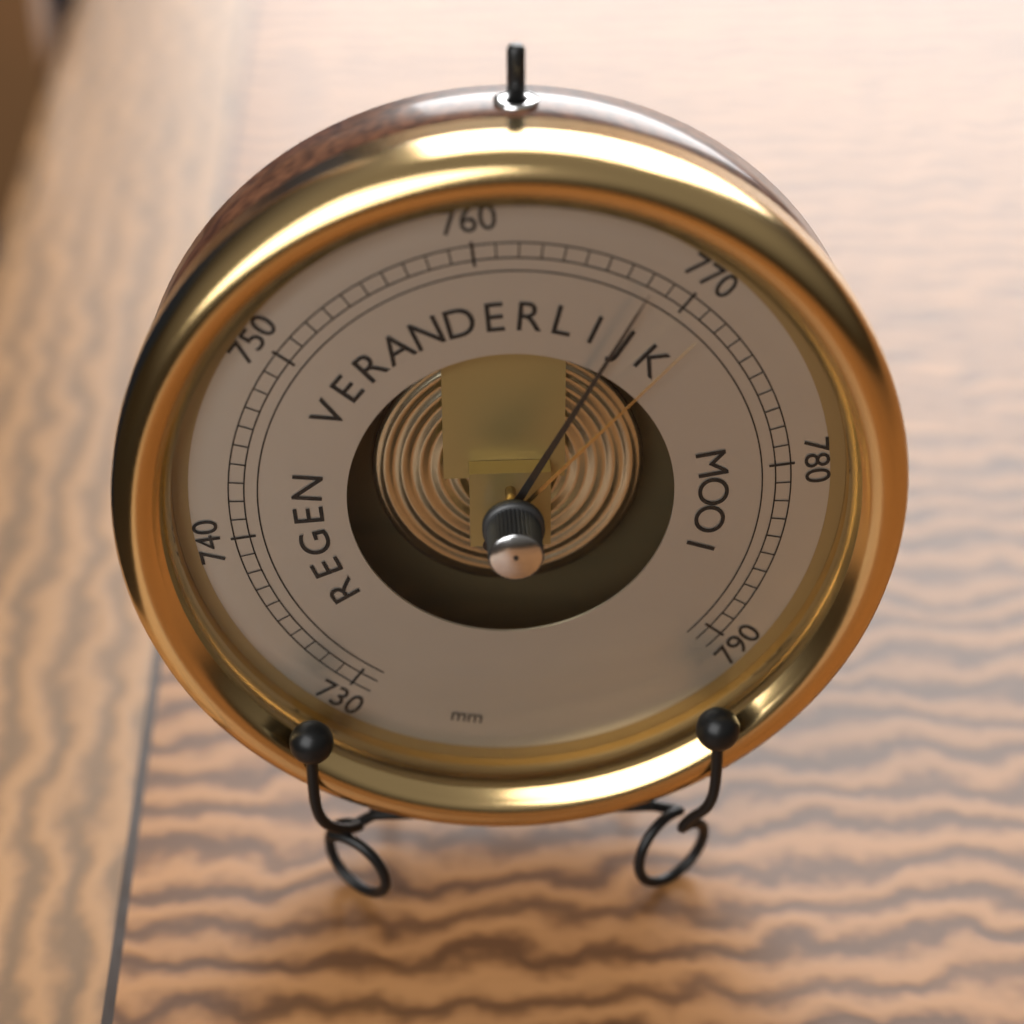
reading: 768 mm
